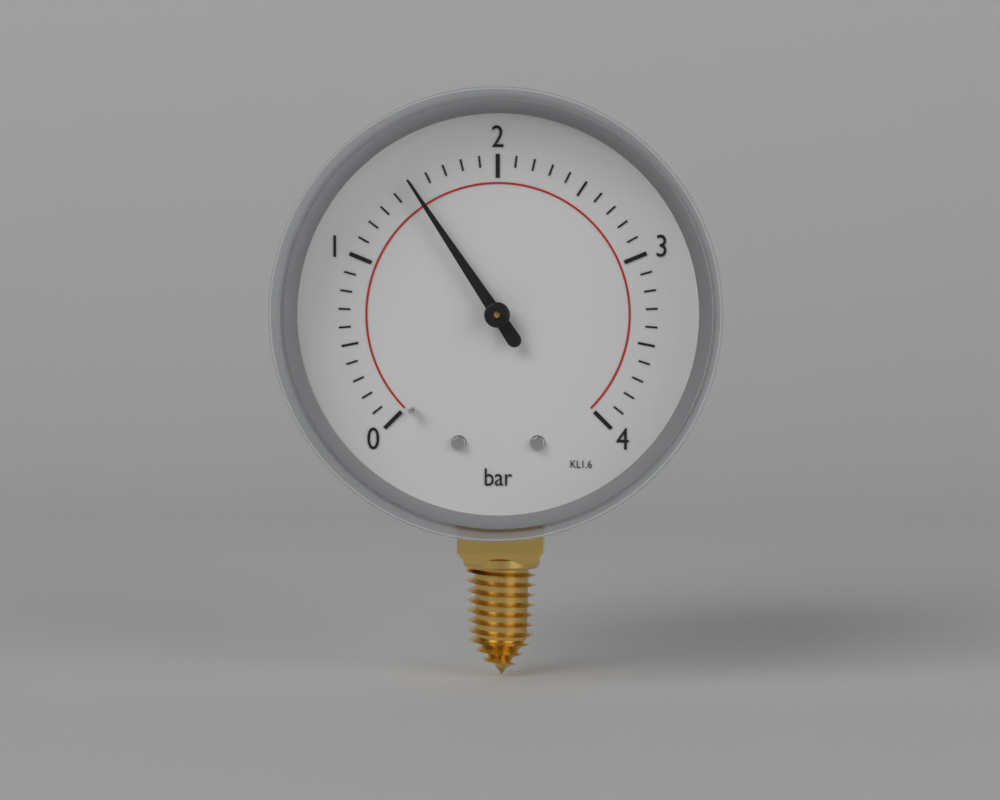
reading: 1.5 bar
